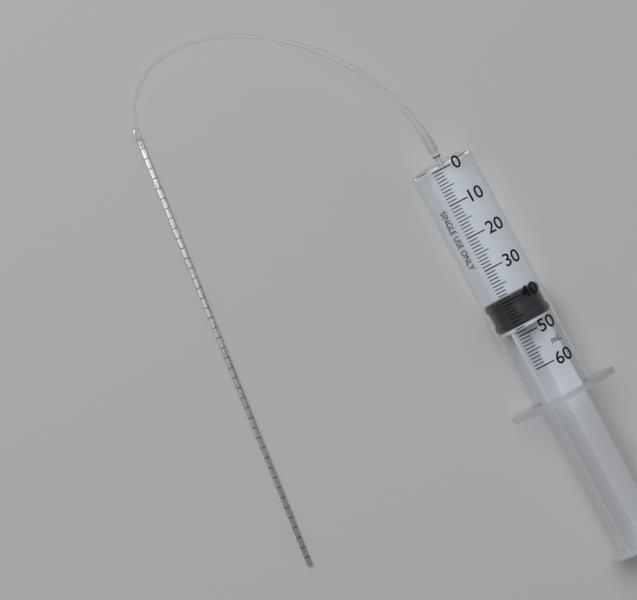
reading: 39 ml
